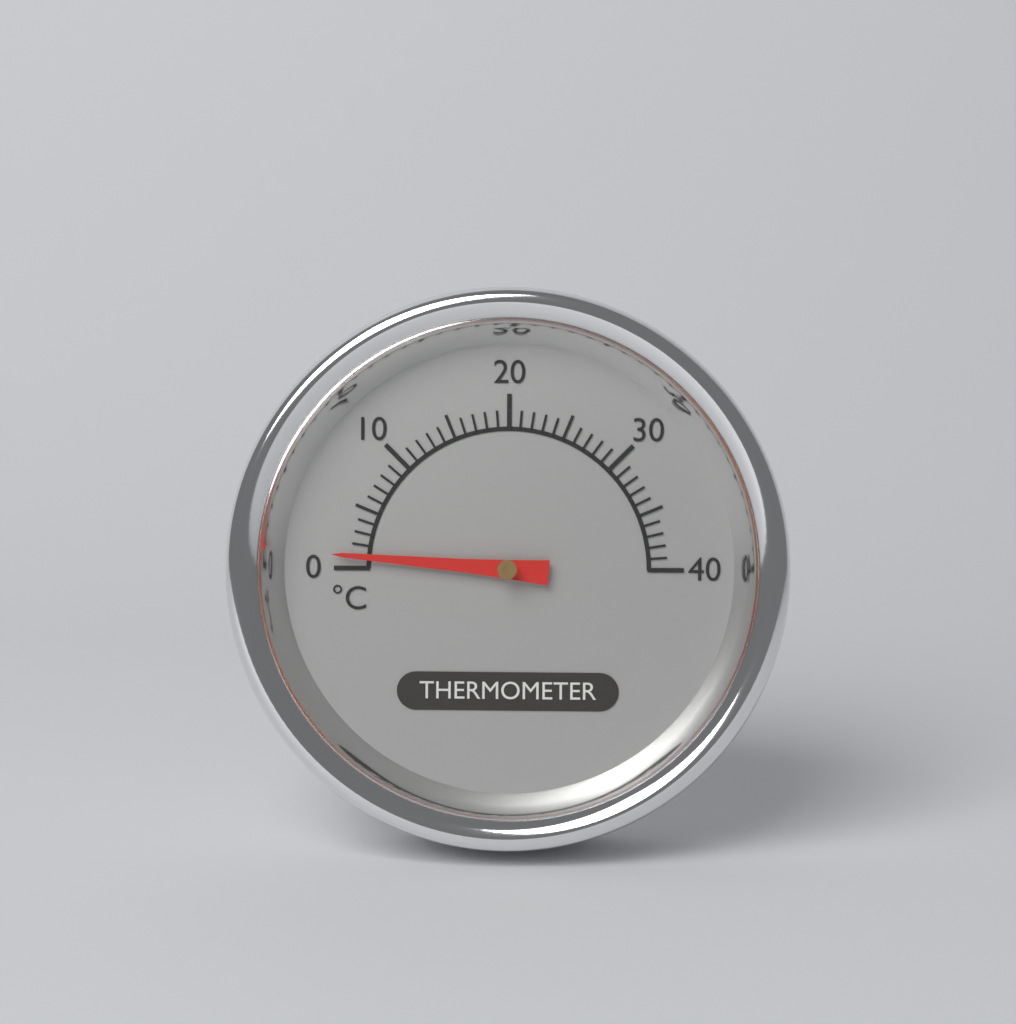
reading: 1 °C
